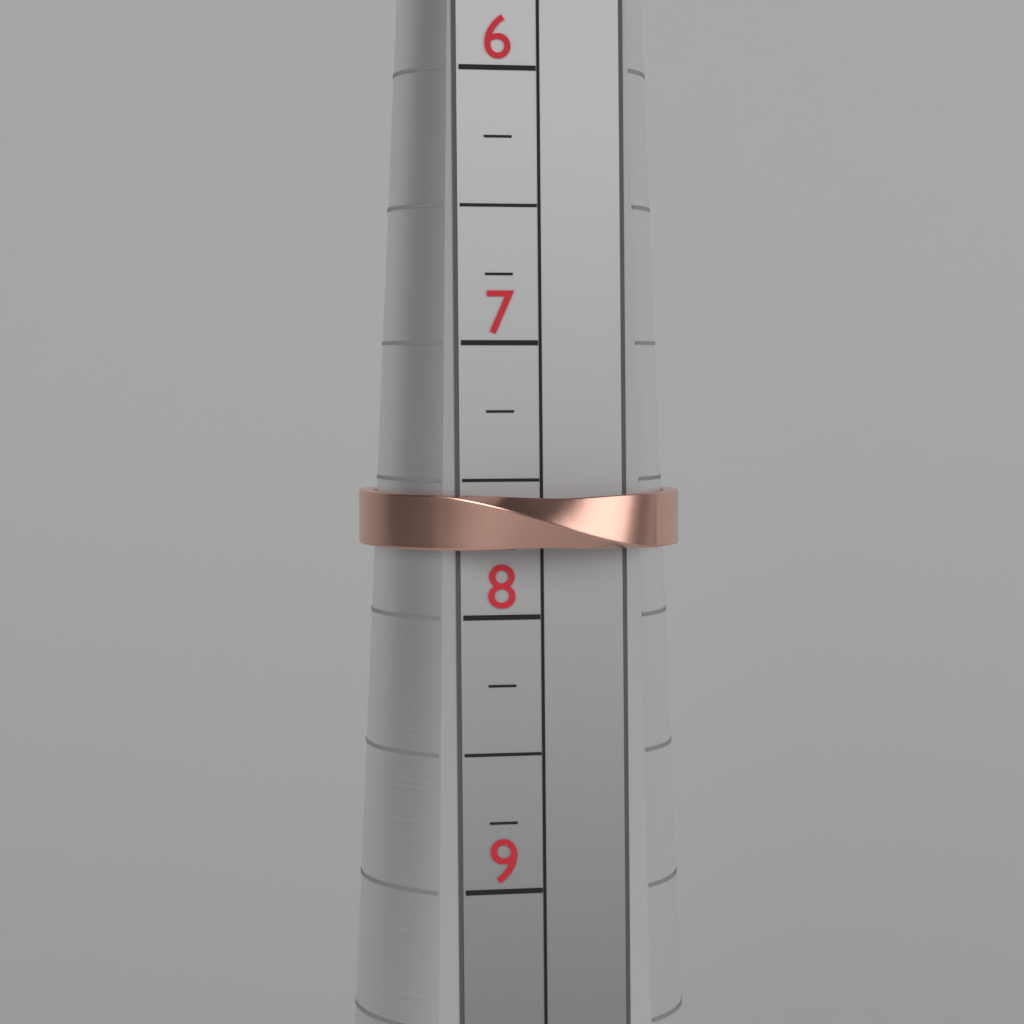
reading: 7.75 (no unit)
